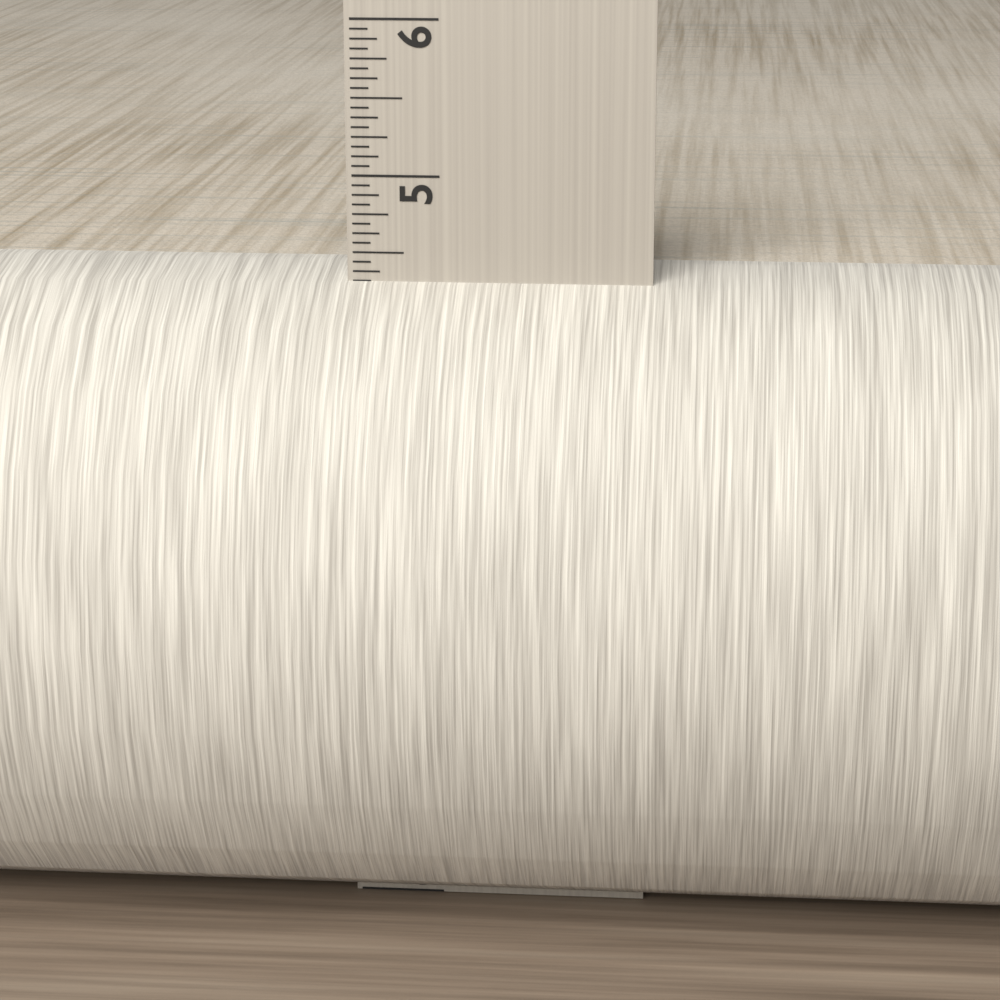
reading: 4.3750 in
